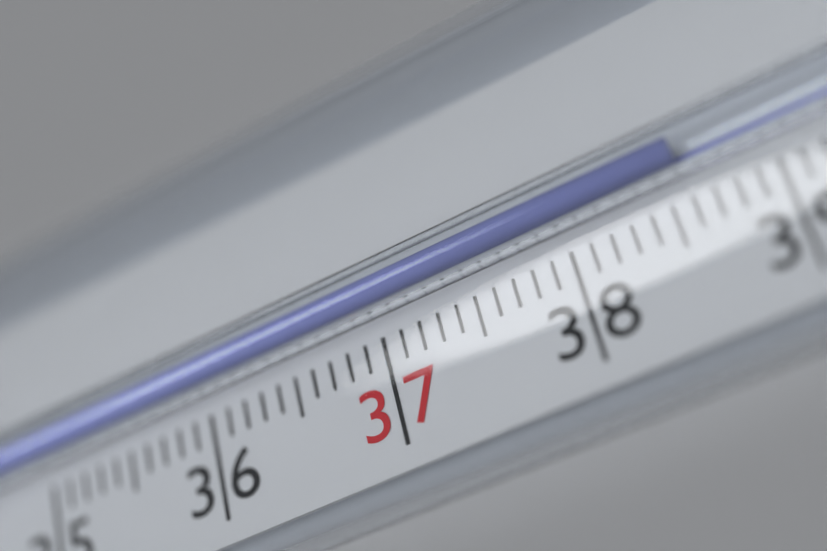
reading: 38.6 °C
